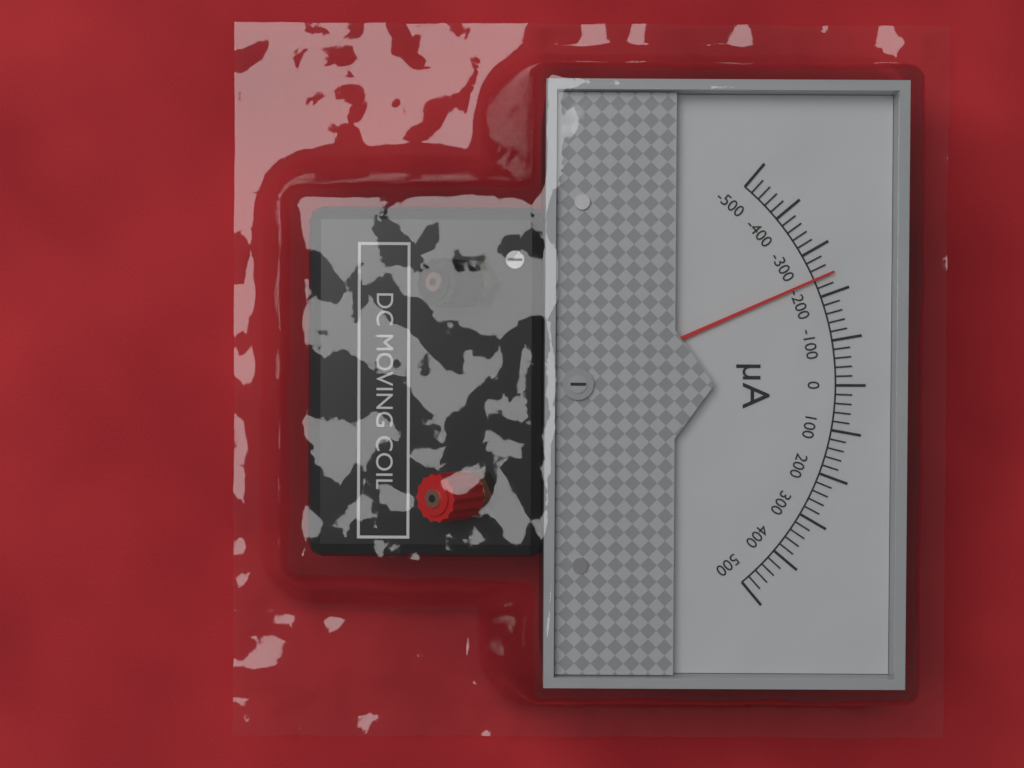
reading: -240 µA
